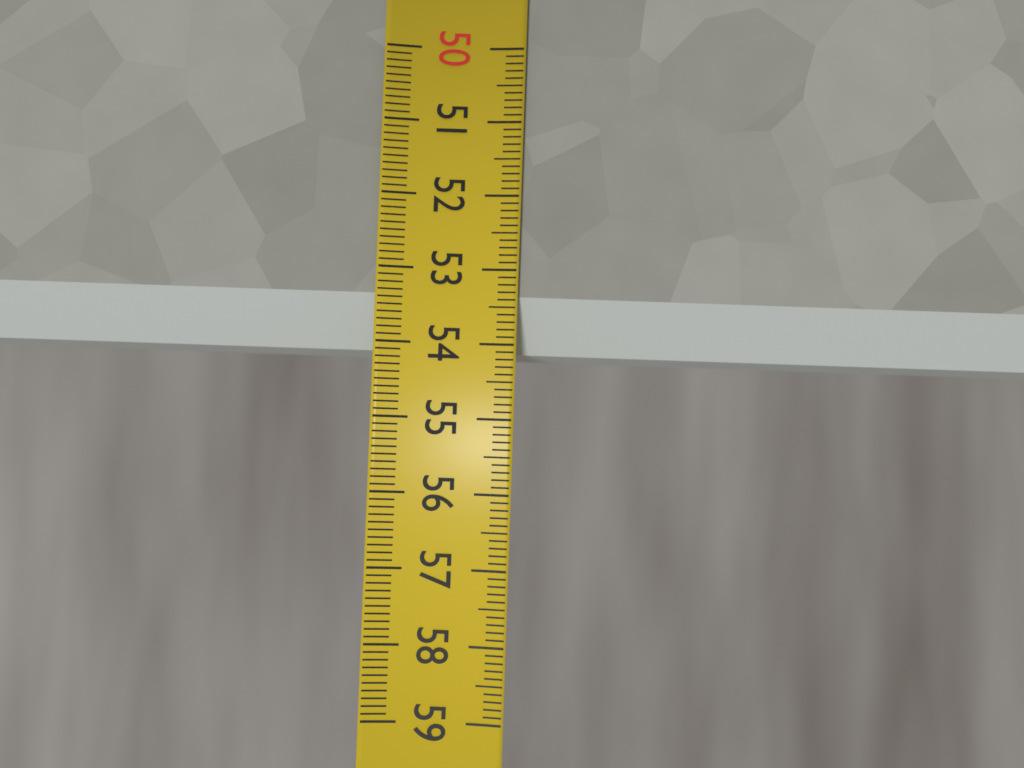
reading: 54.1 (no unit)
